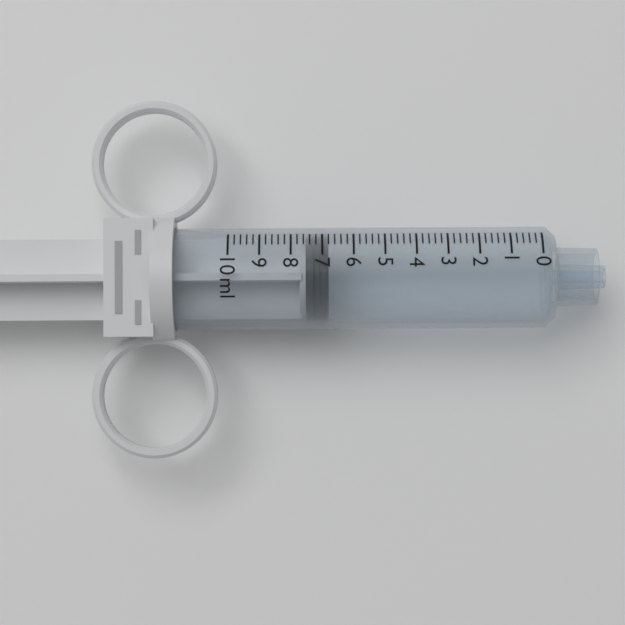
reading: 6.8 ml
